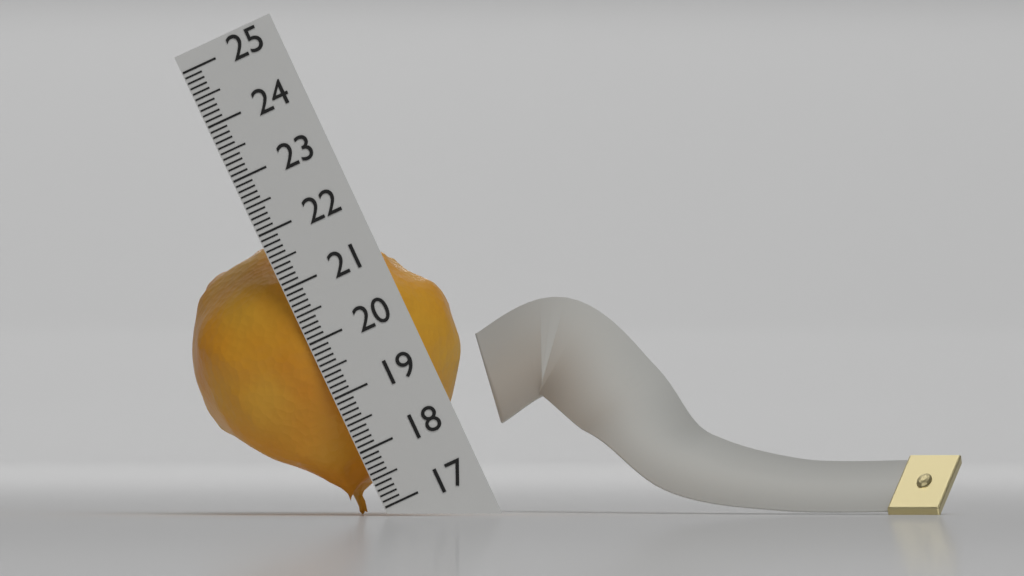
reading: 21.8 (no unit)
